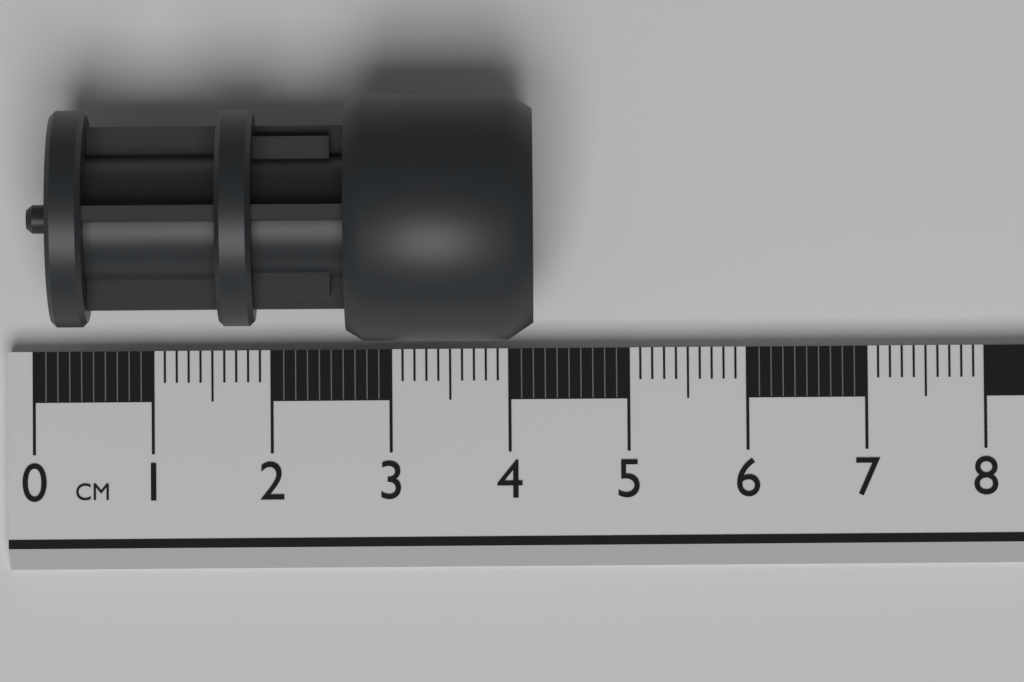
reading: 4.2 cm
